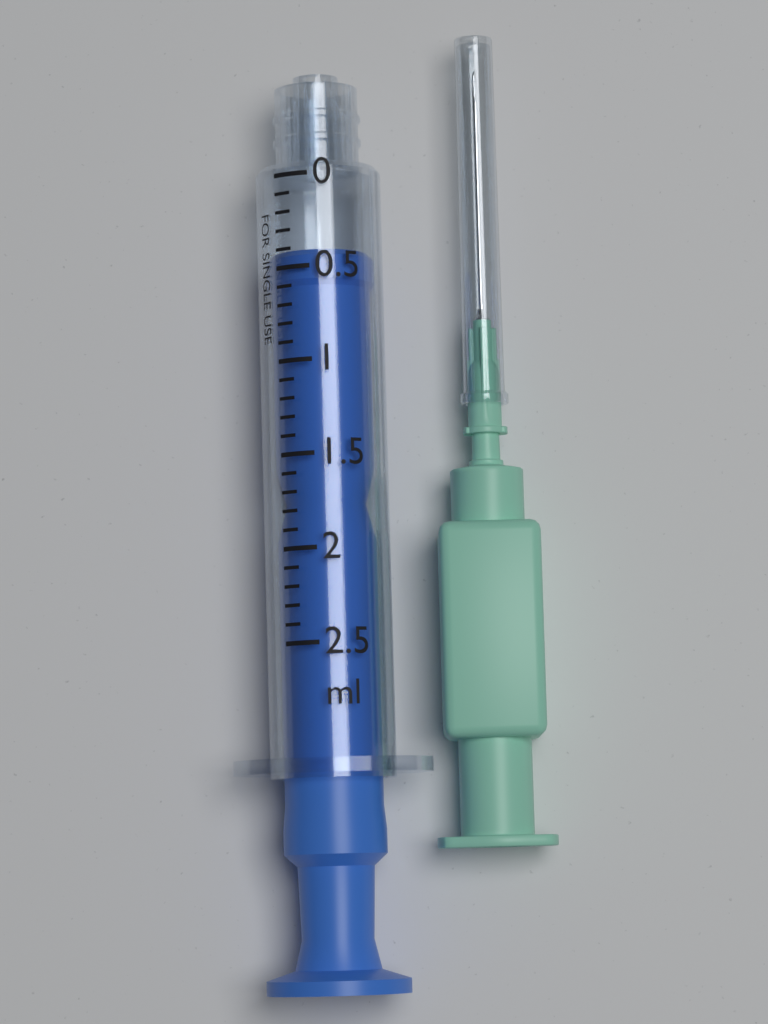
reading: 0.4 ml
